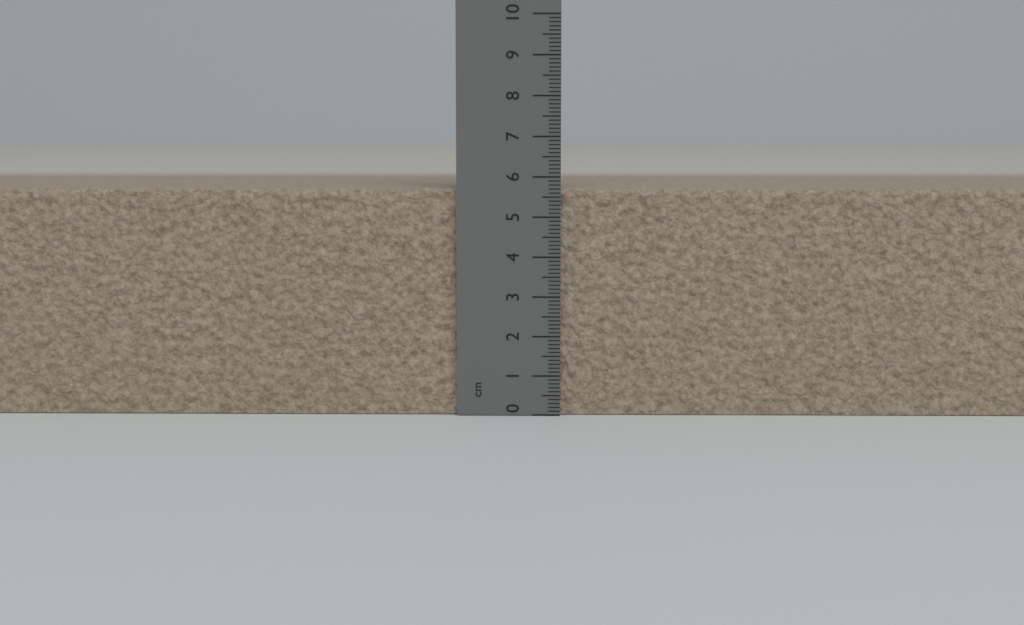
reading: 5.7 cm
